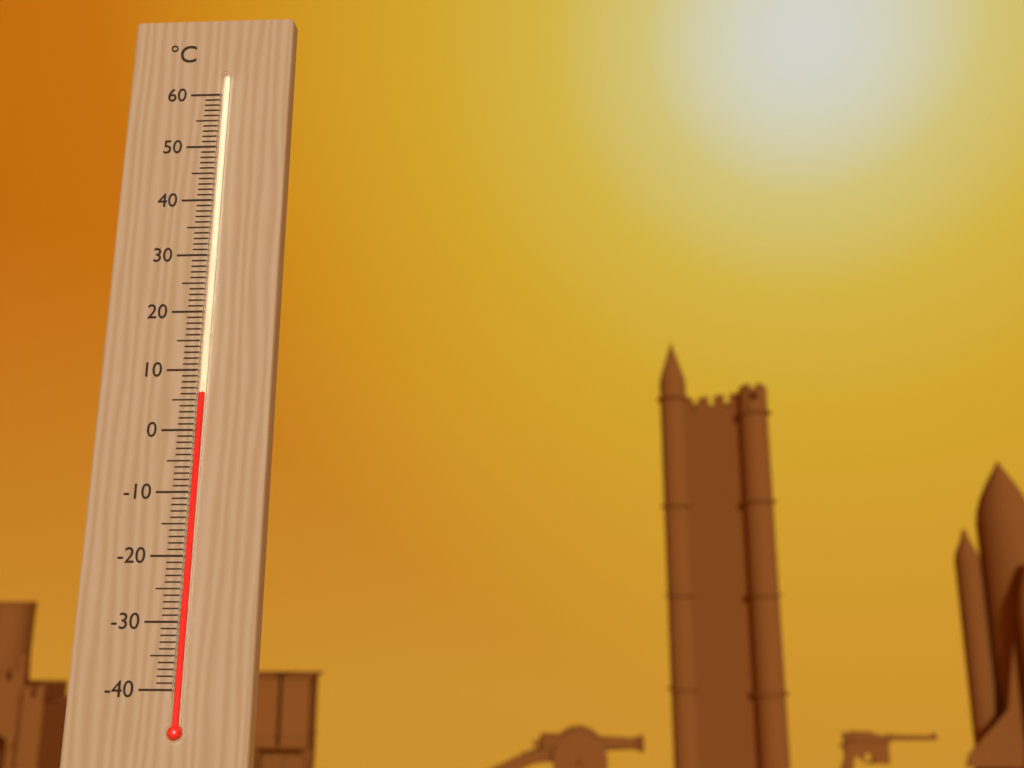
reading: 6 °C
